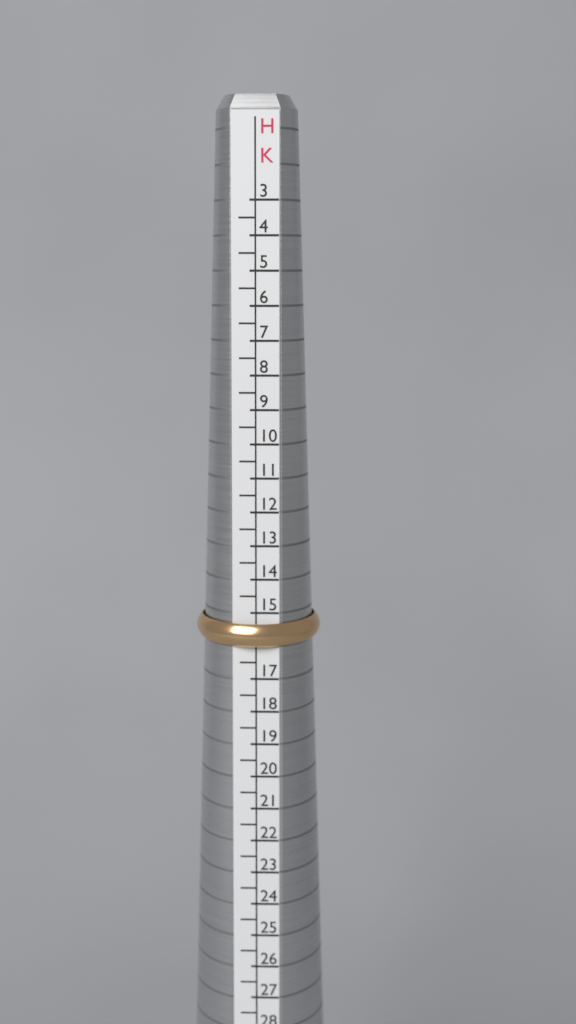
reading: 16.0 HK
